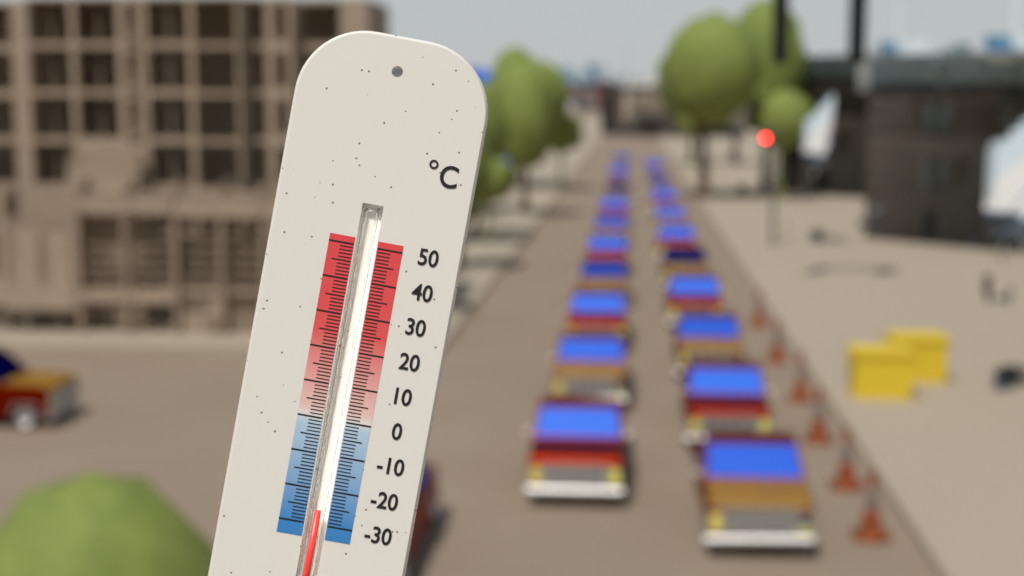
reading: -26 °C
